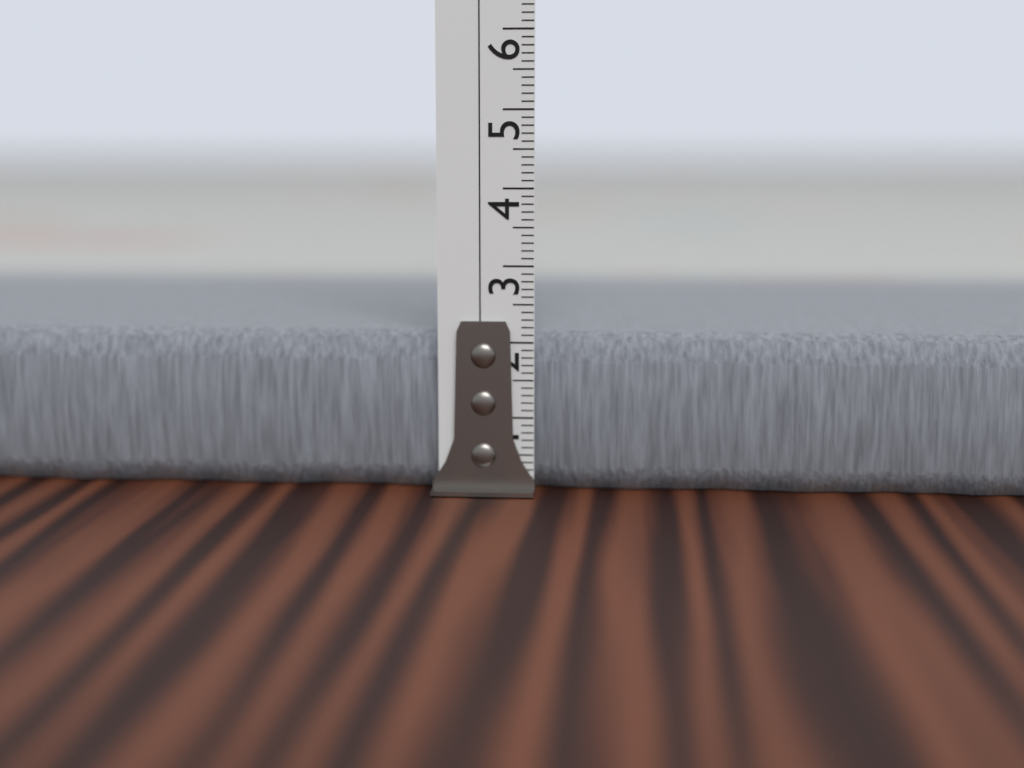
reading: 2.1 cm
